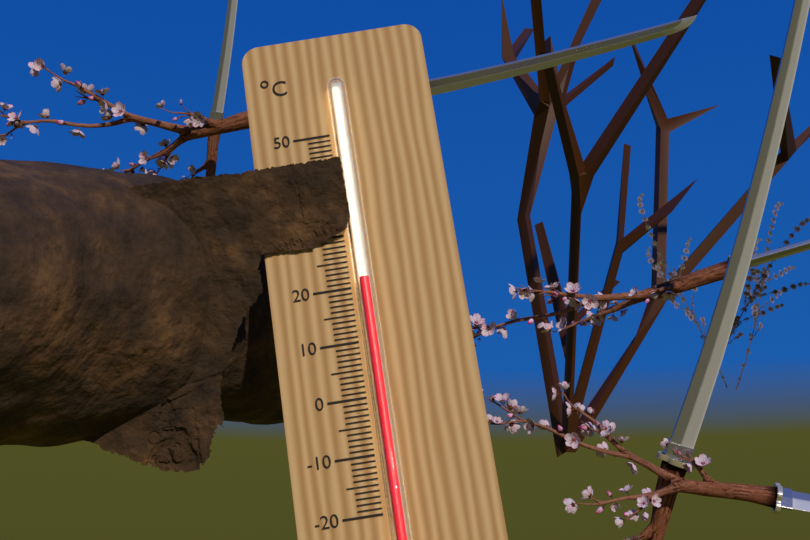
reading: 21 °C
